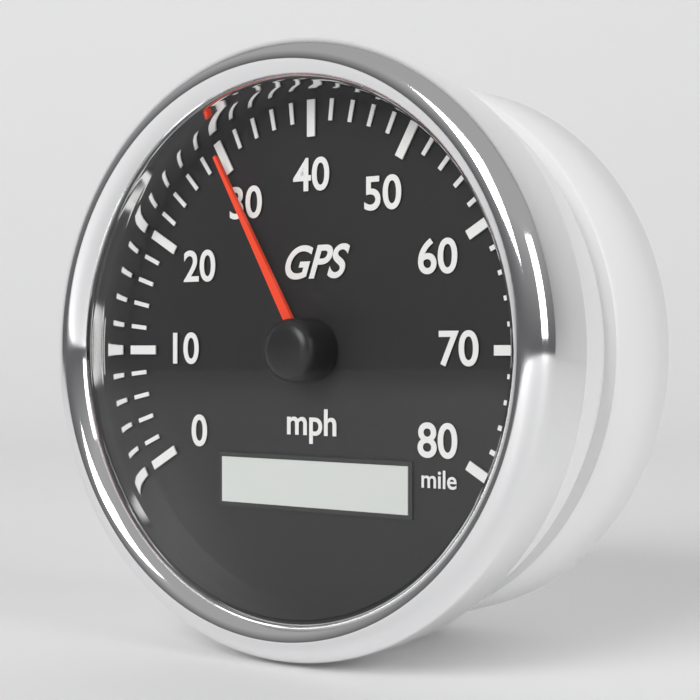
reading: 30 mph
